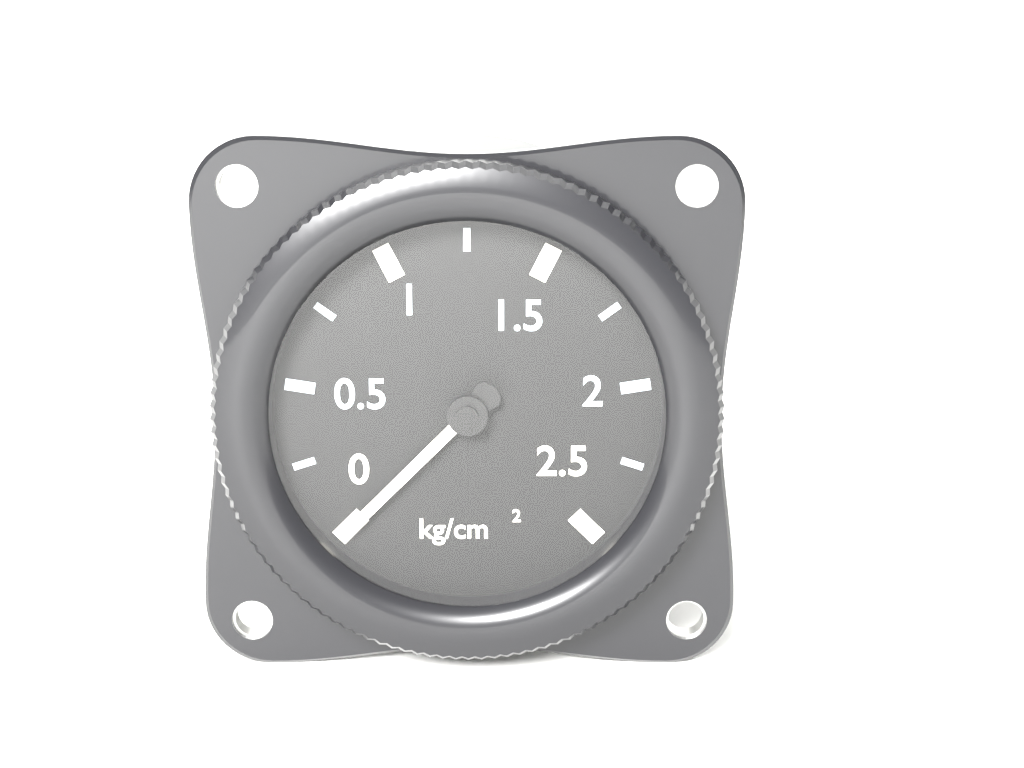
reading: 0.00 kg/cm²
